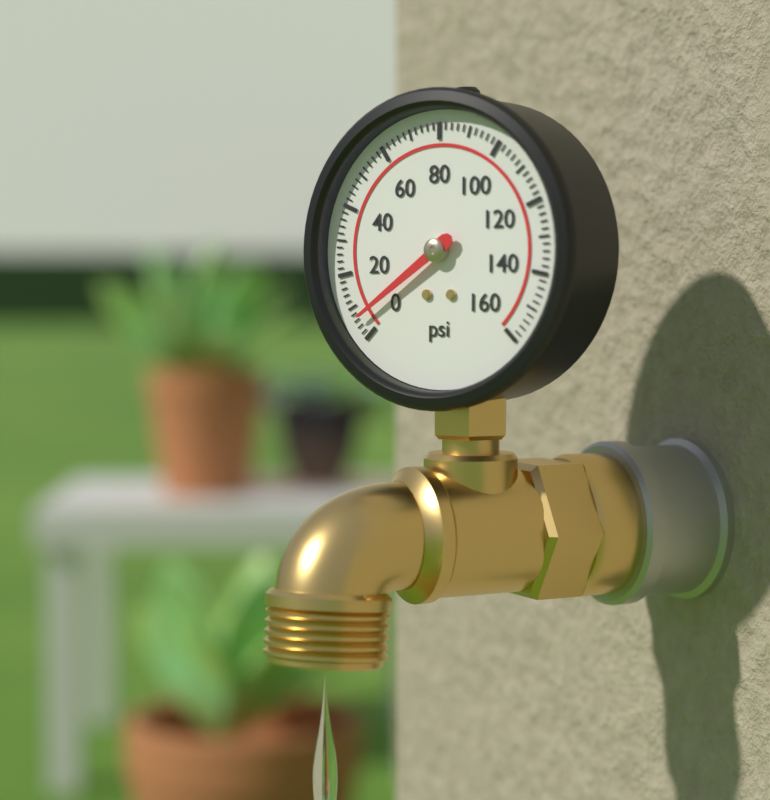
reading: 6 psi
